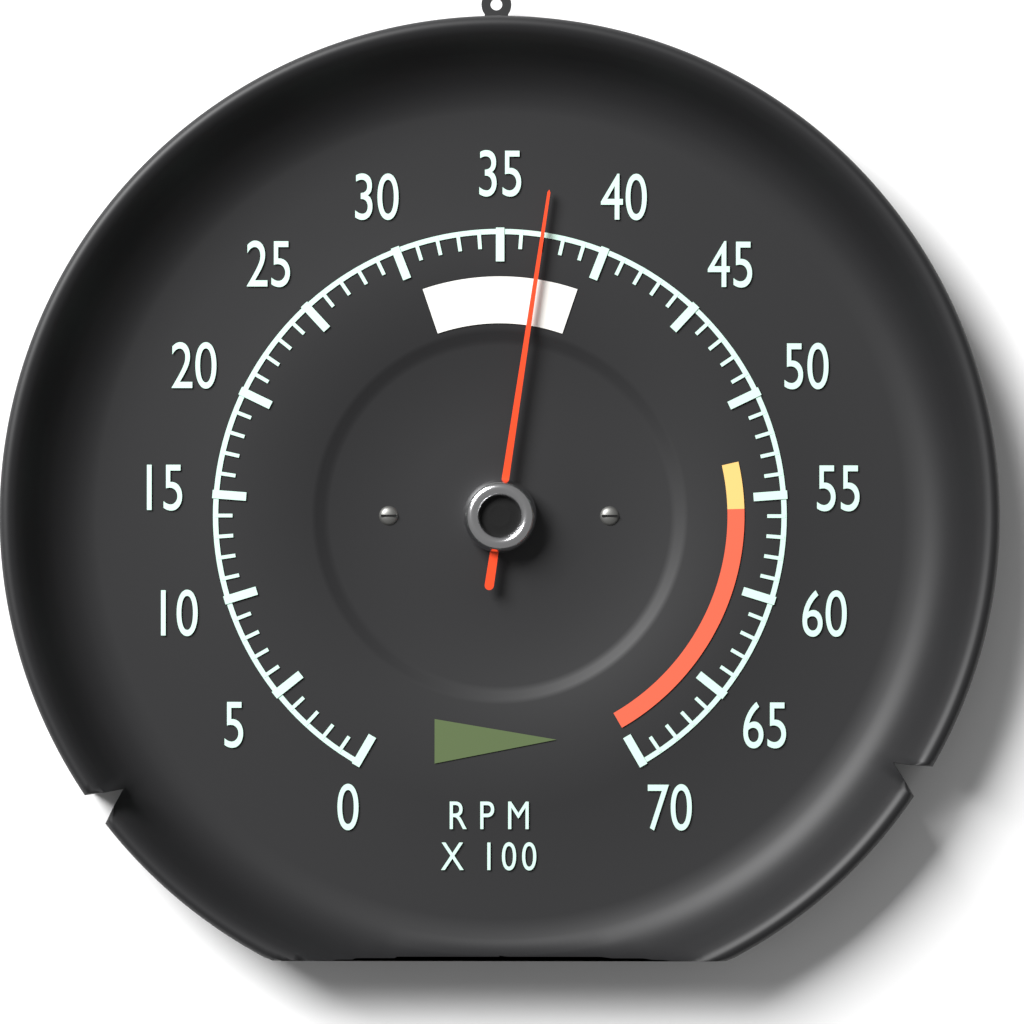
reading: 3700 RPM
